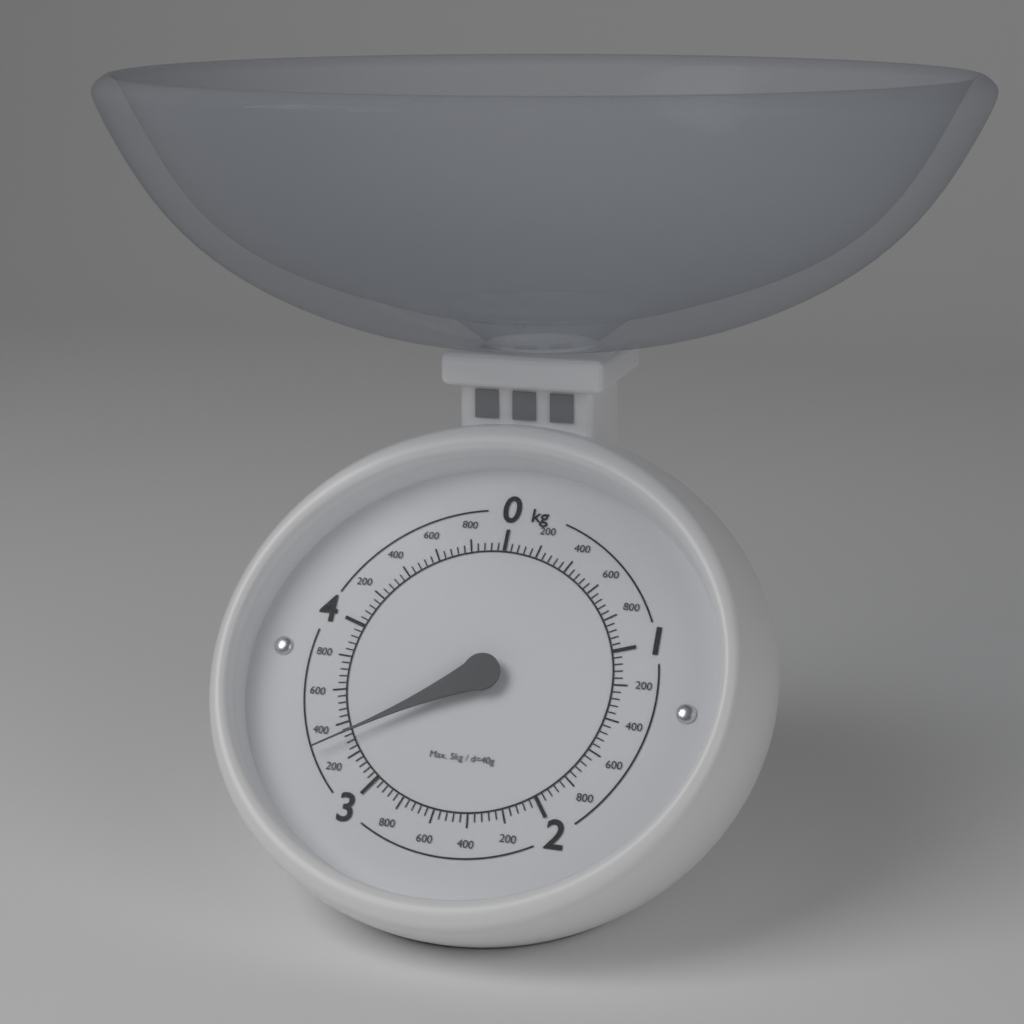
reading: 3.32 kg
